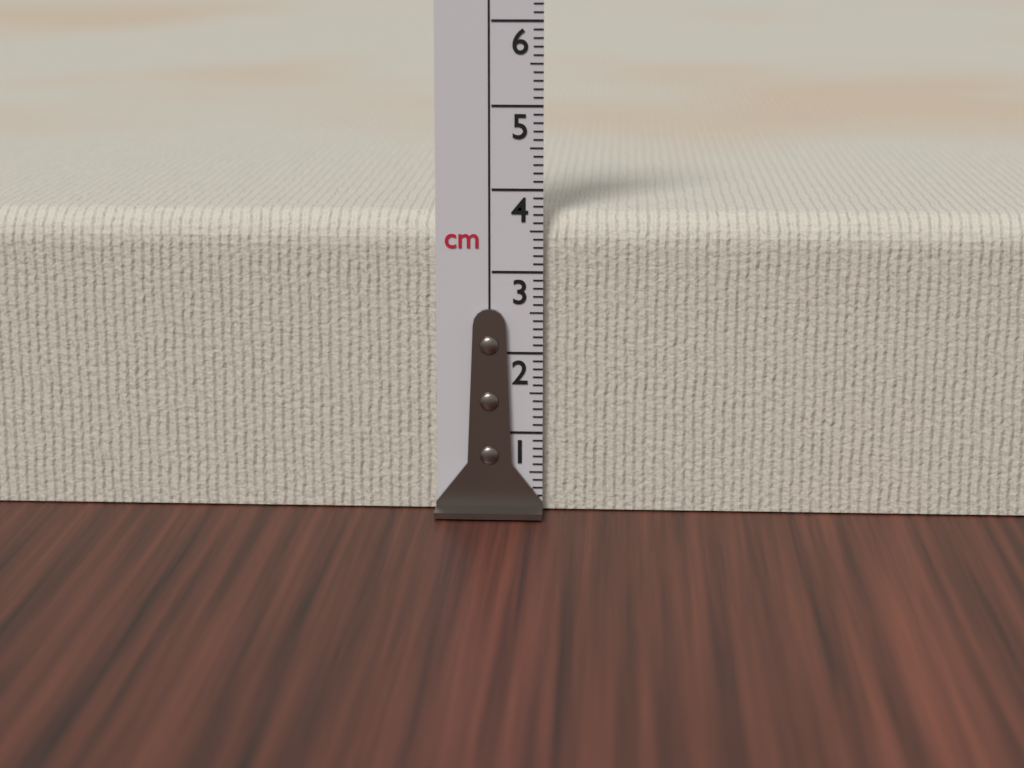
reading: 3.7 cm
